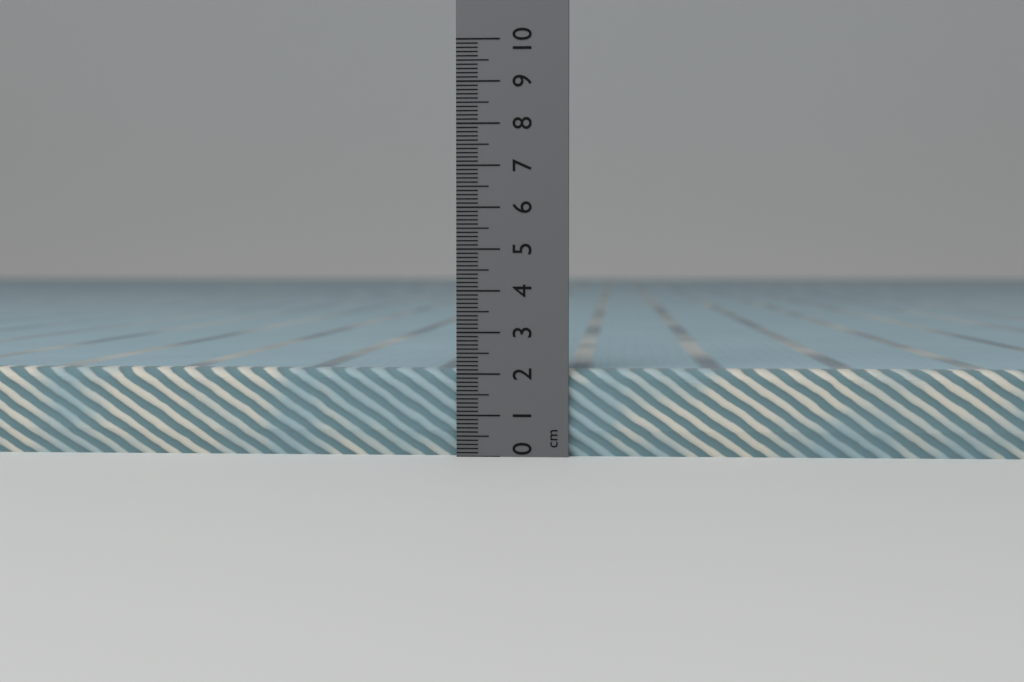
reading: 2.1 cm
